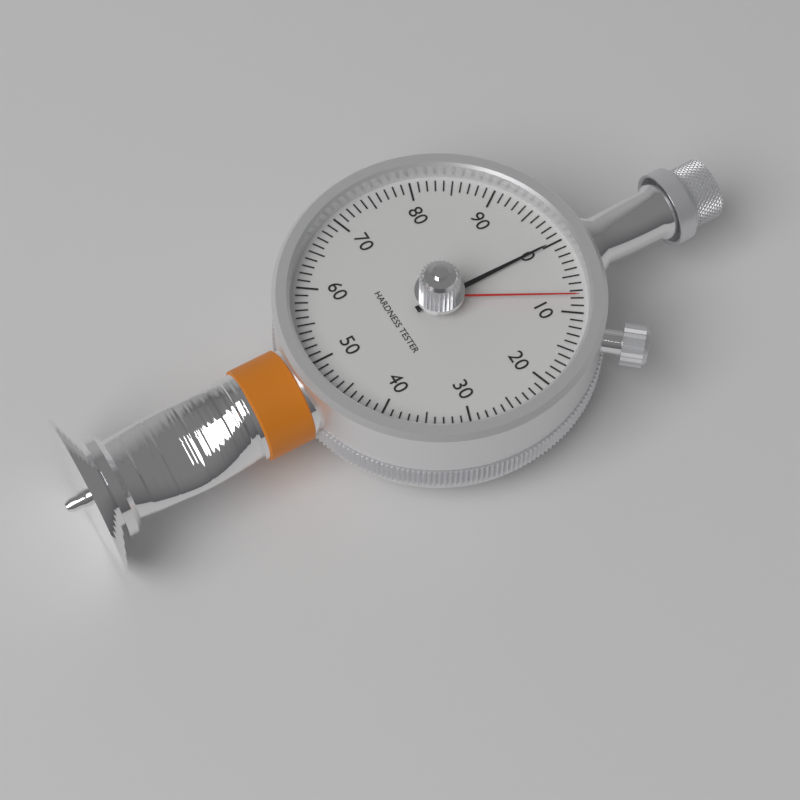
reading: 0 (no unit)
